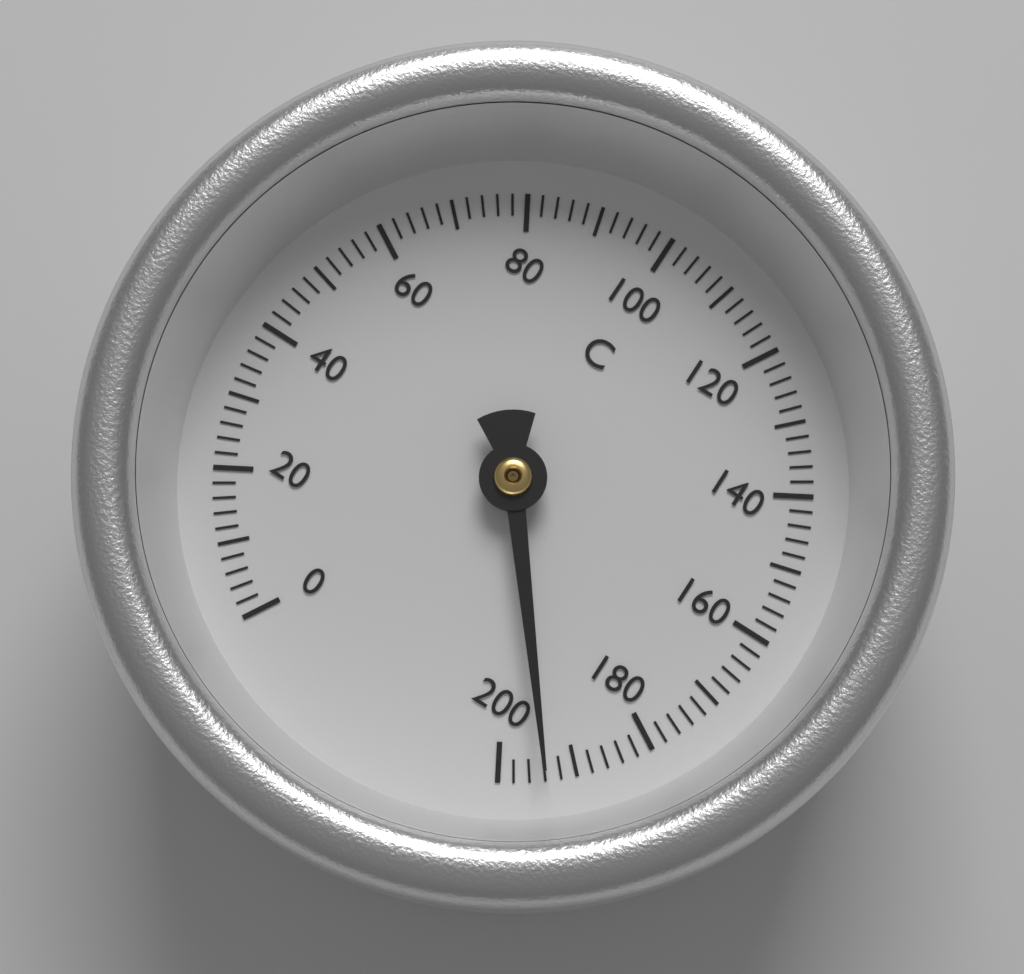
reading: 194 °C
